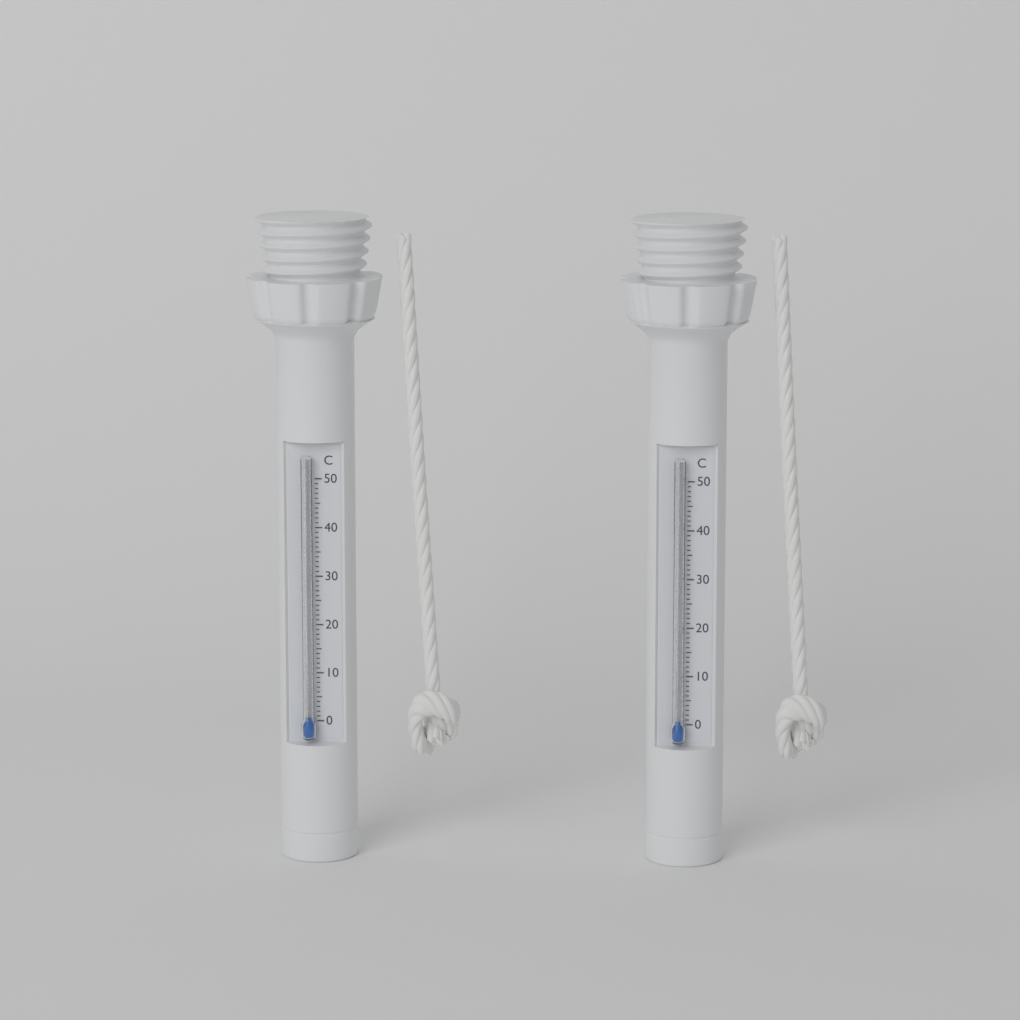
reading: 1 °C
